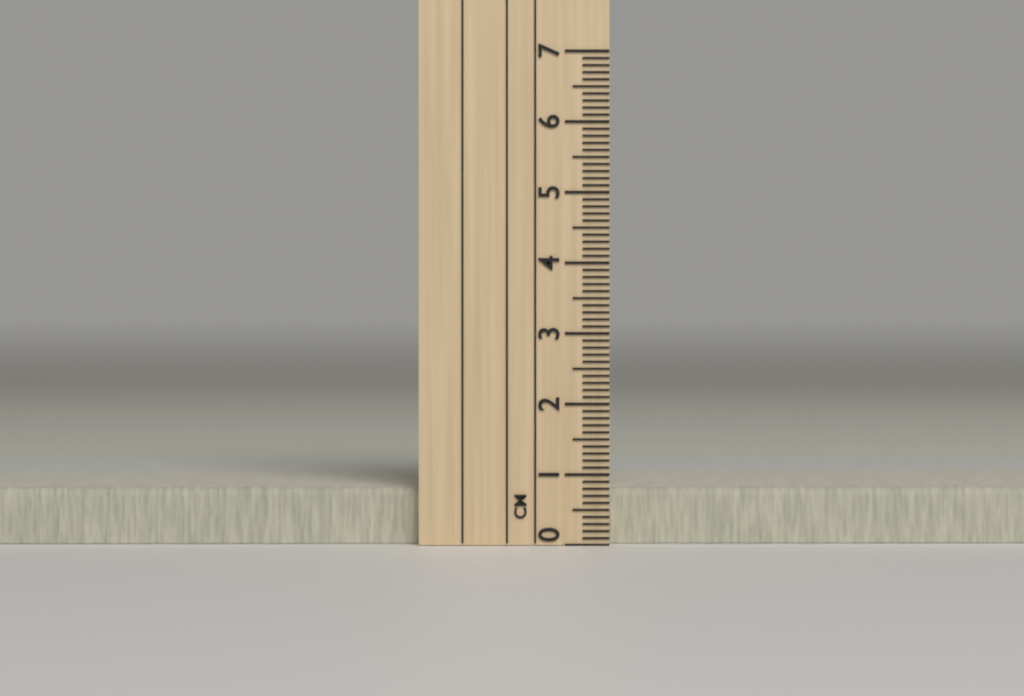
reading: 0.8 cm
